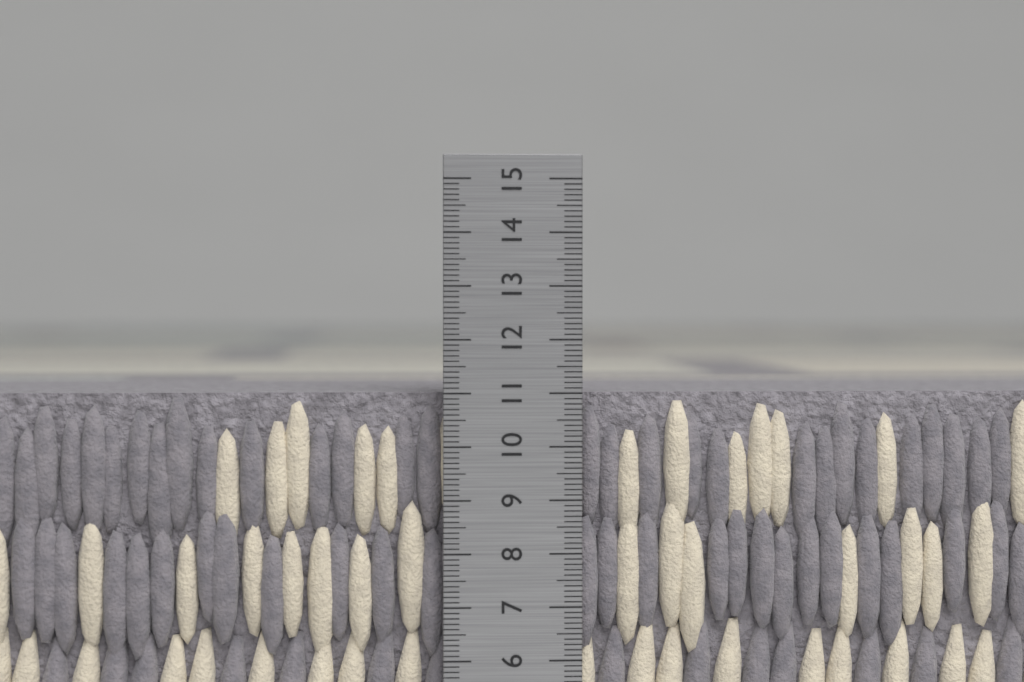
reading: 11.0 cm
